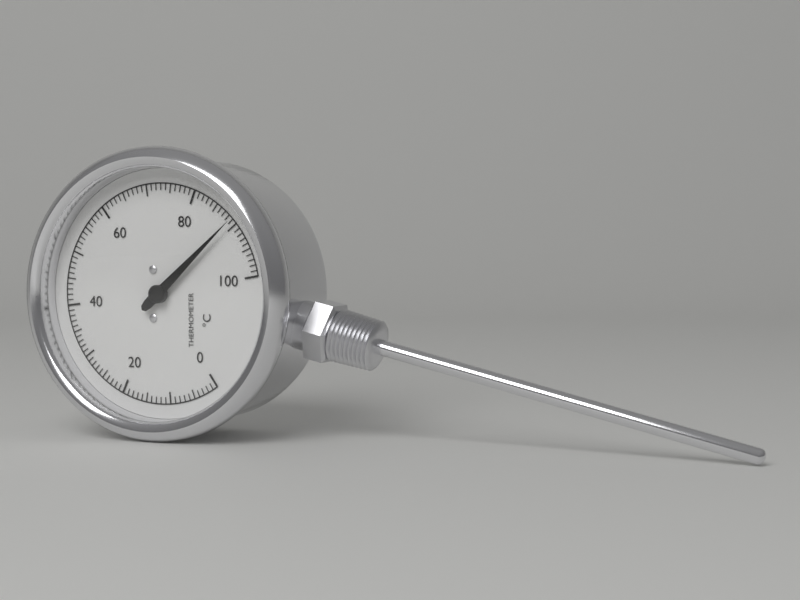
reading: 89 °C
